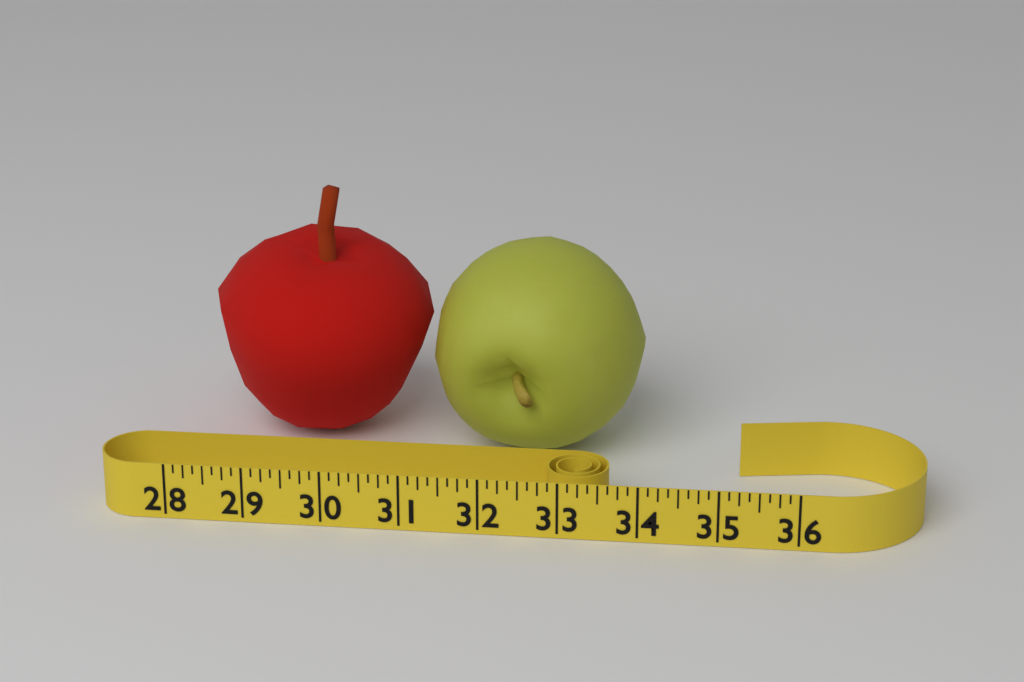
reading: 33.875 (no unit)
